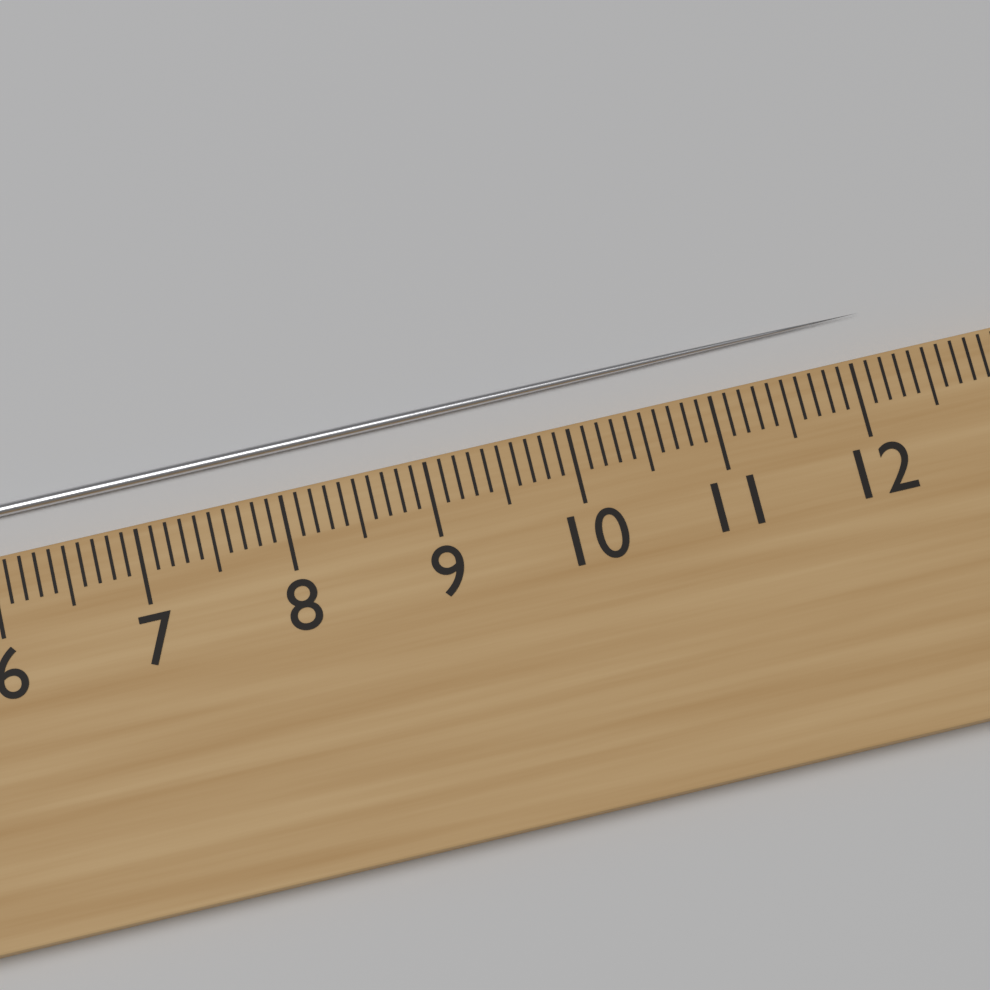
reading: 12.2 cm
